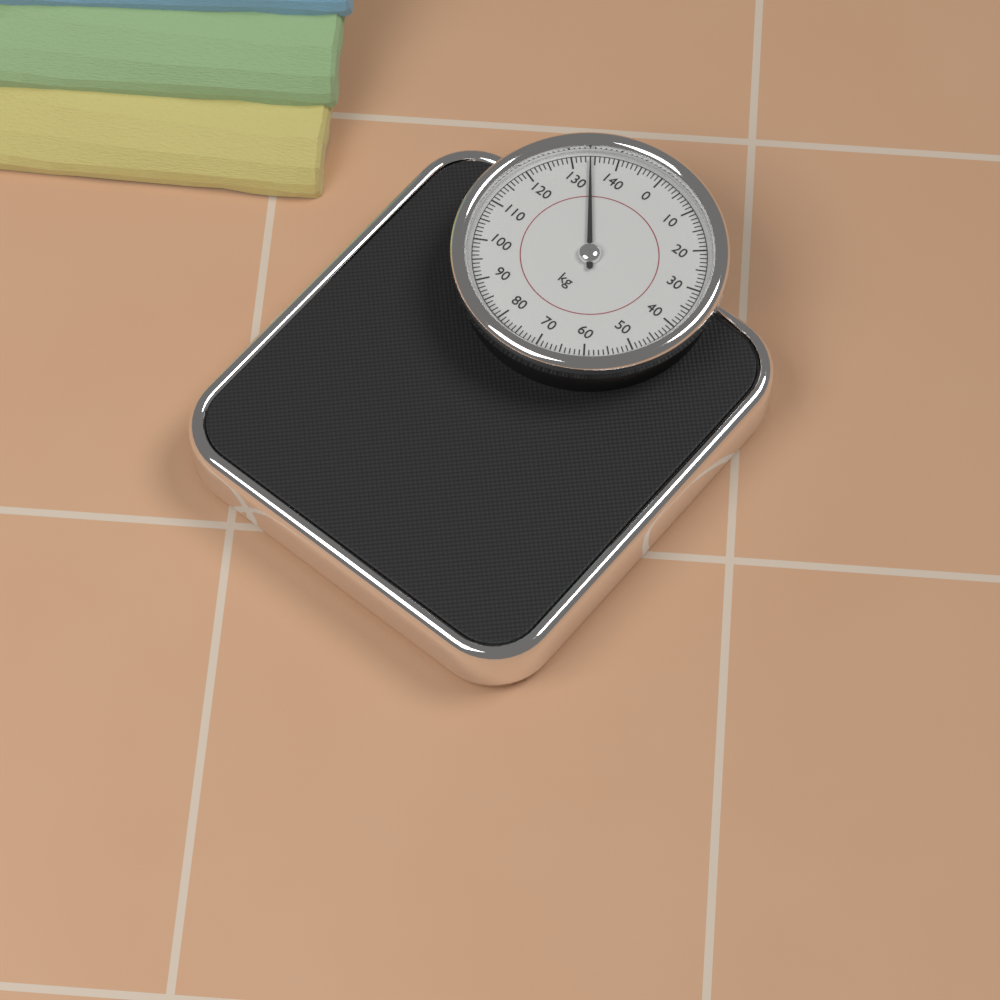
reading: 134 kg
